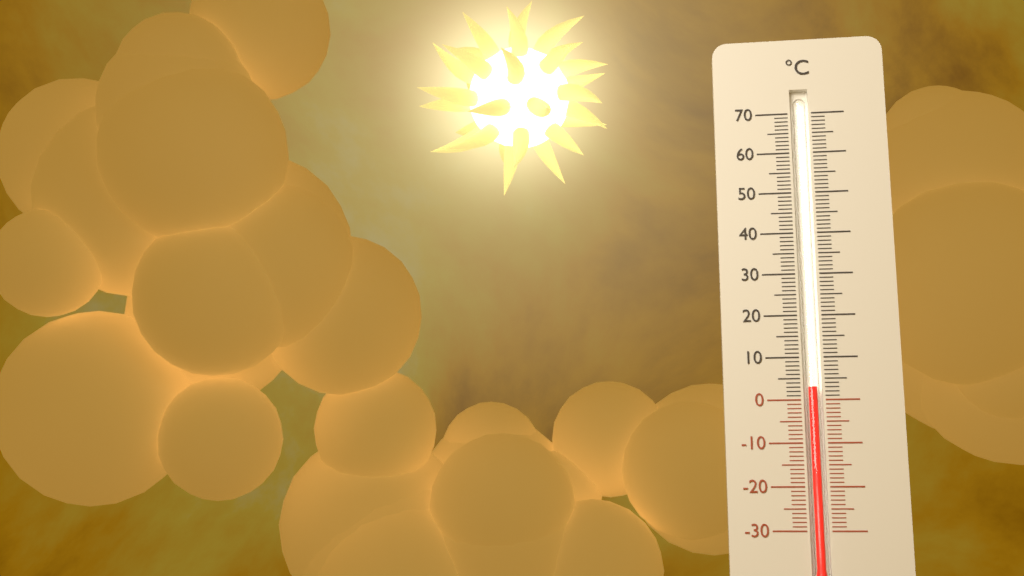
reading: 3 °C
